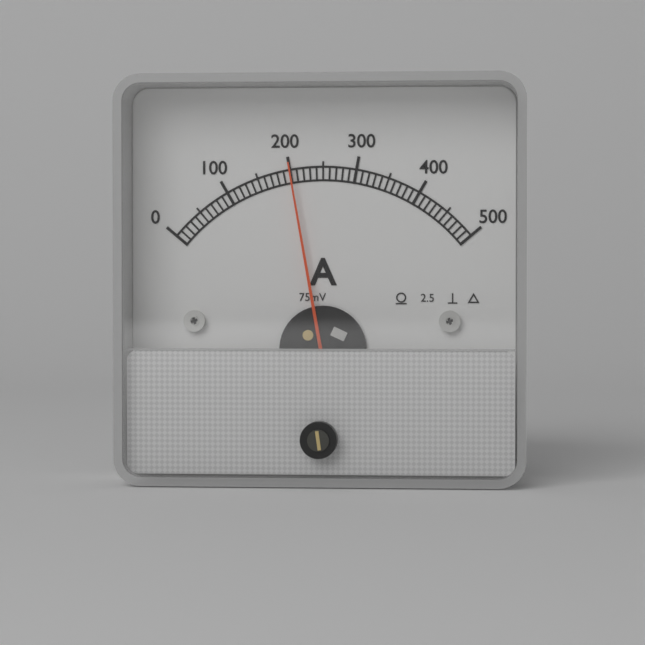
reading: 200 A
